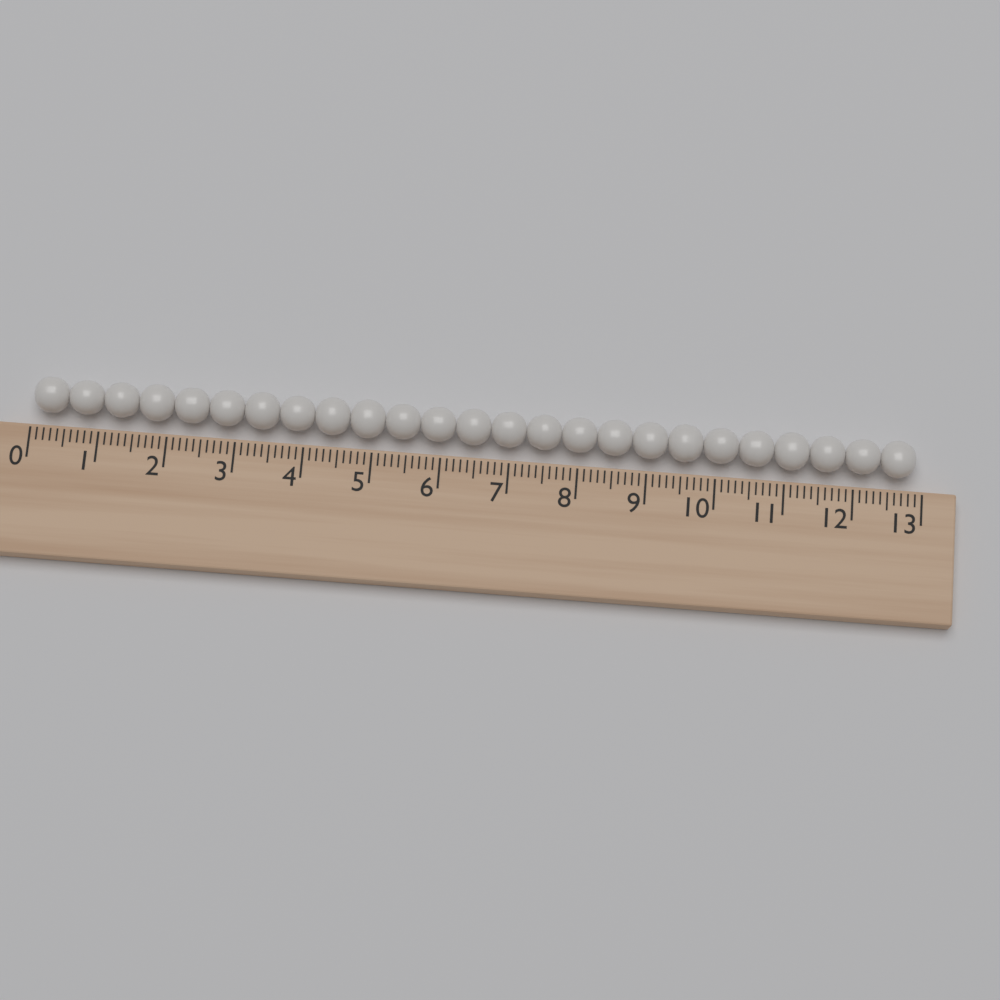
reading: 12.9 (no unit)
